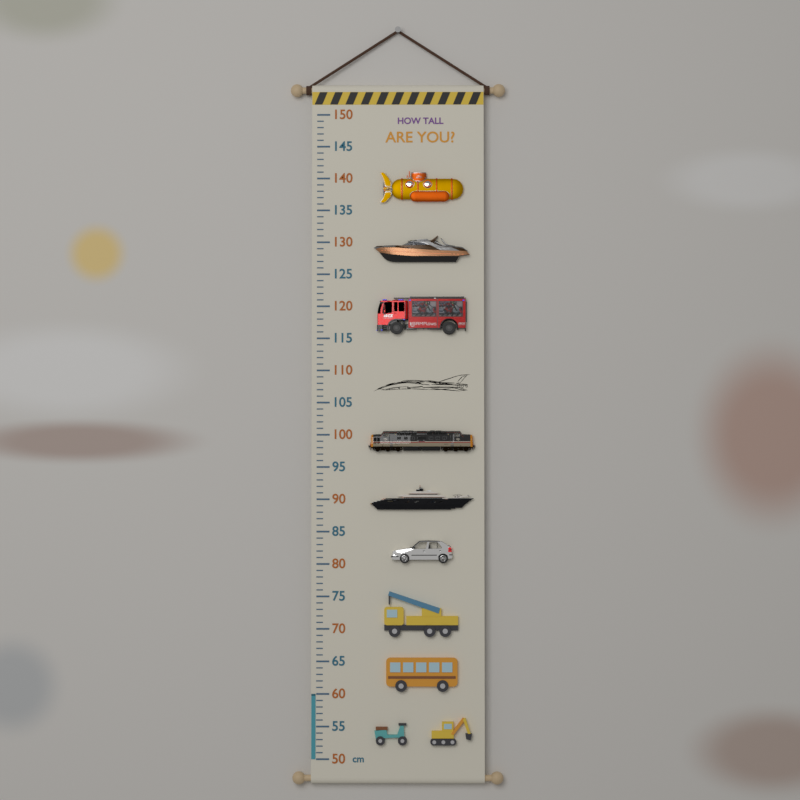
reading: 60 cm
